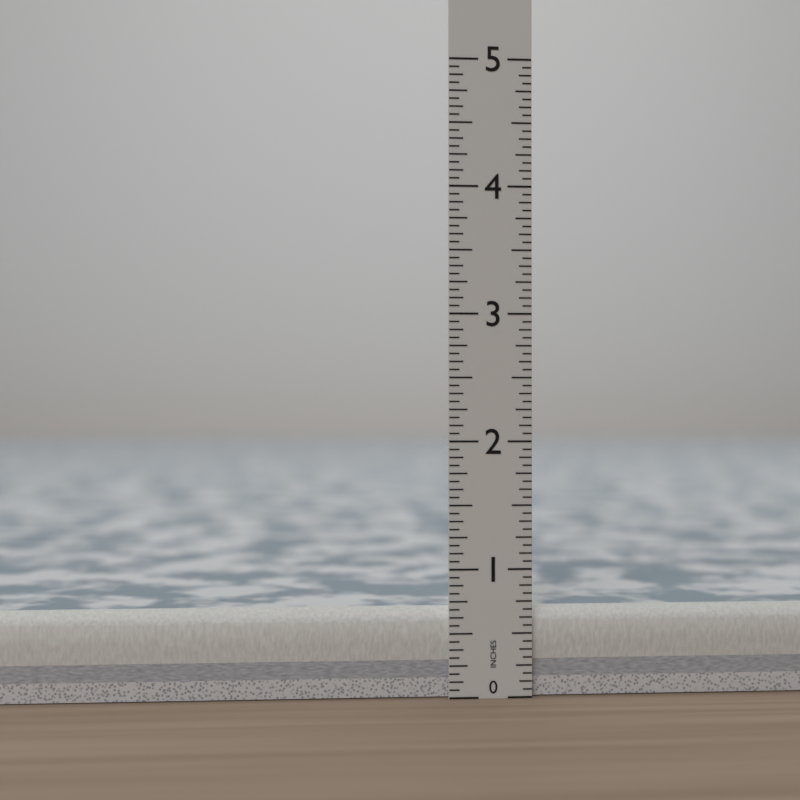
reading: 0.6875 in
